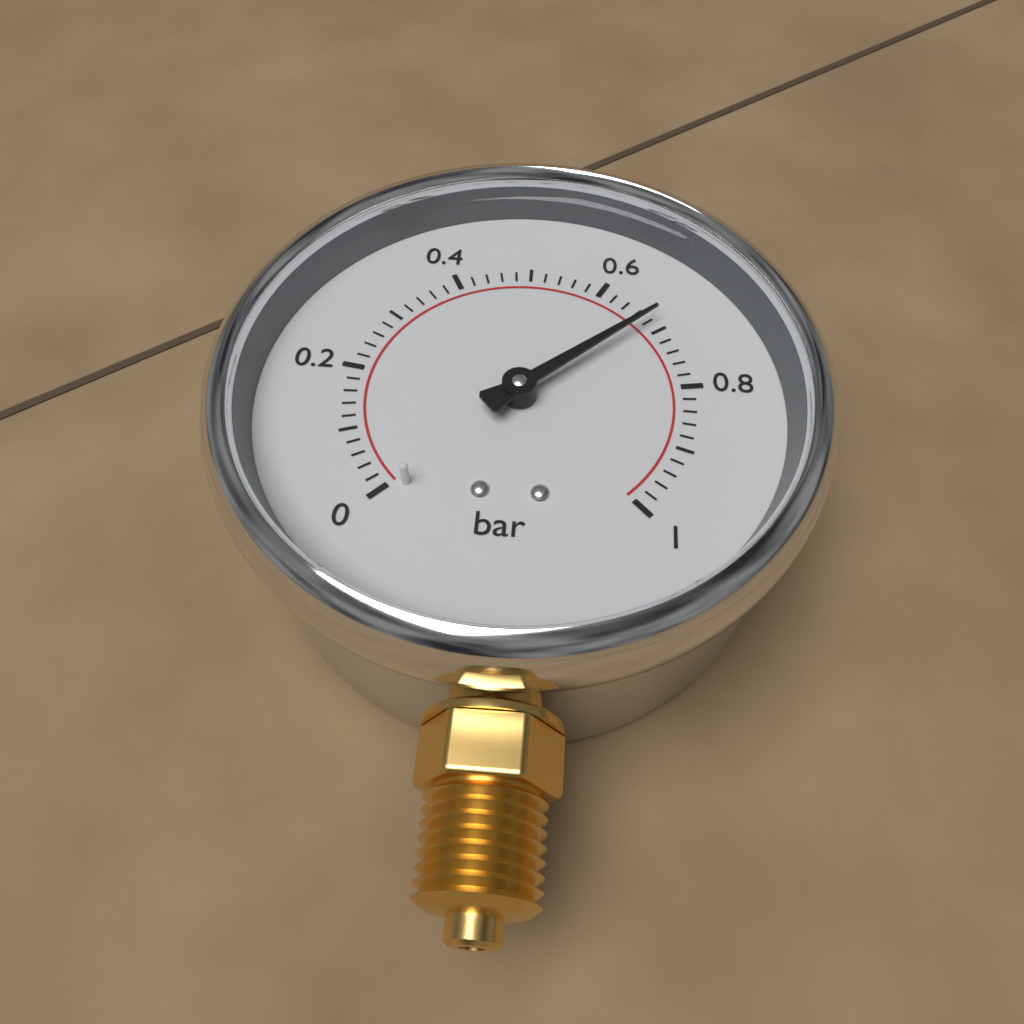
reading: 0.68 bar
